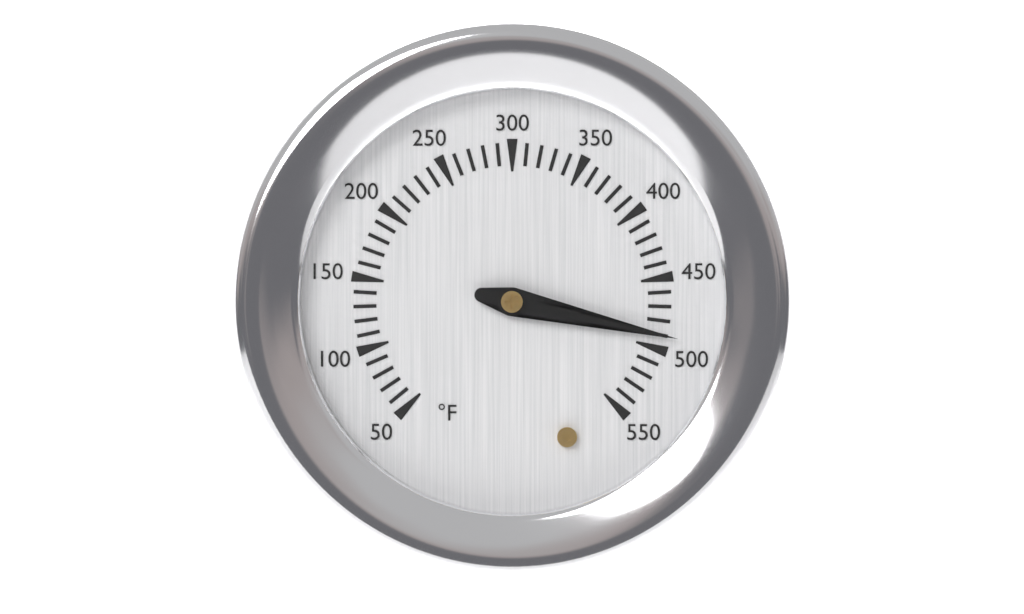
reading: 490 °F
